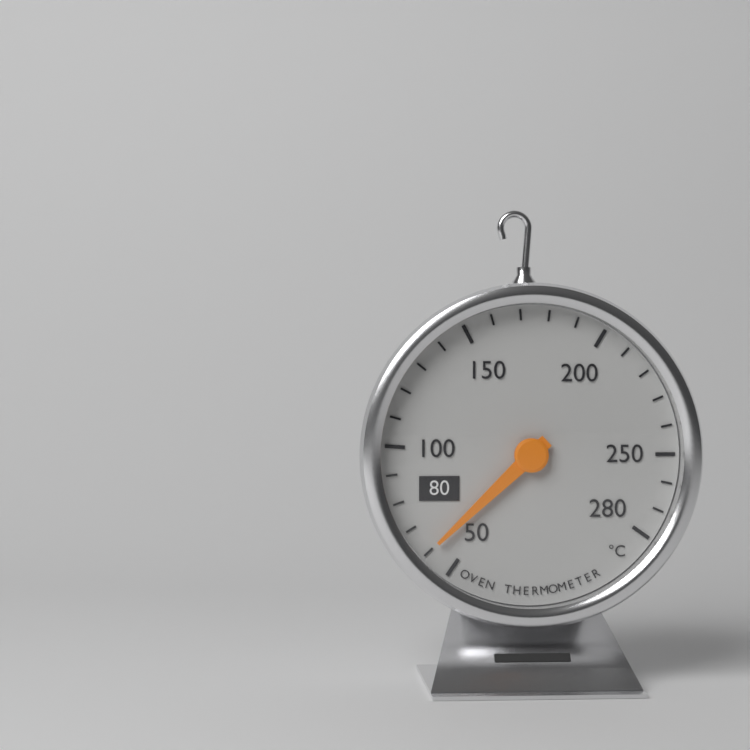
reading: 60 °C
